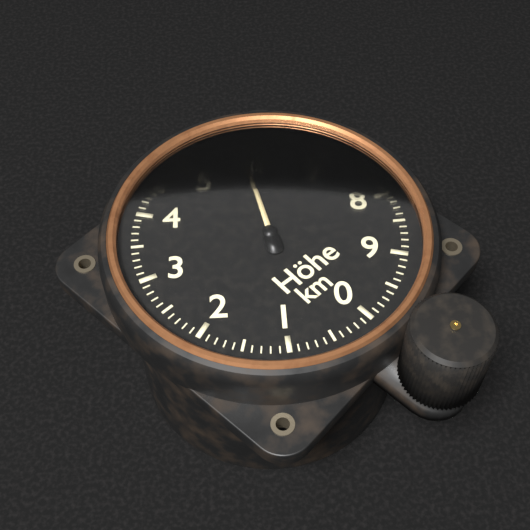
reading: 5.8 km
